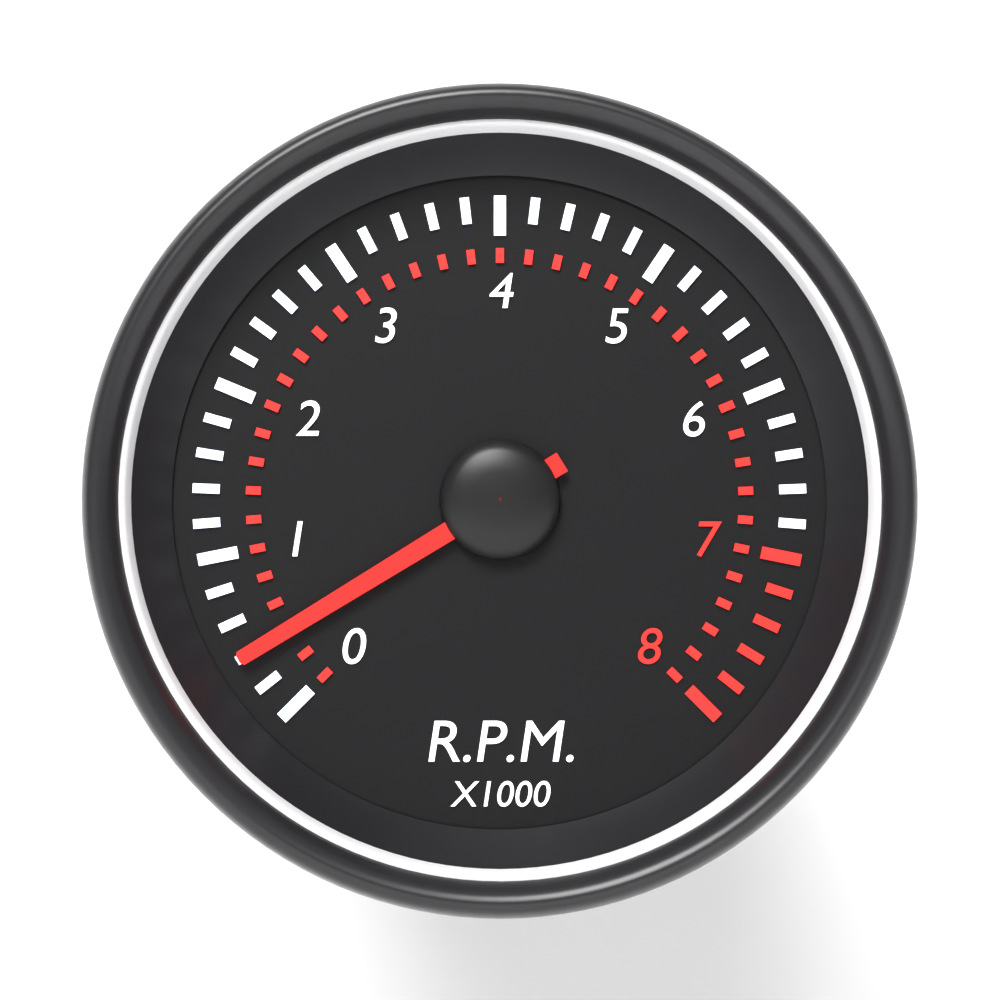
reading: 0.4 x1000 RPM
